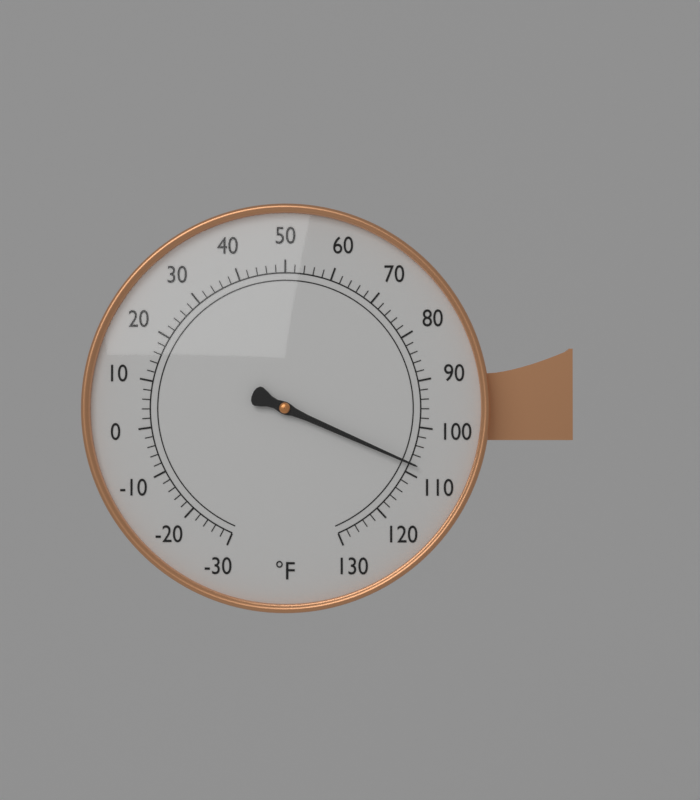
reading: 108 °F
